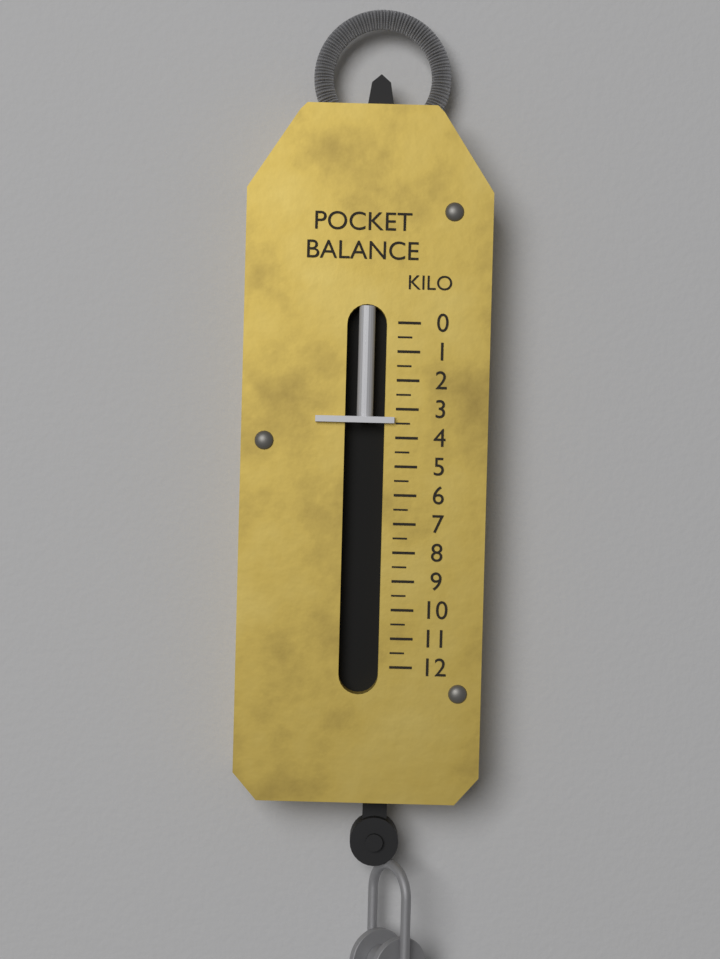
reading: 3.5 kg
